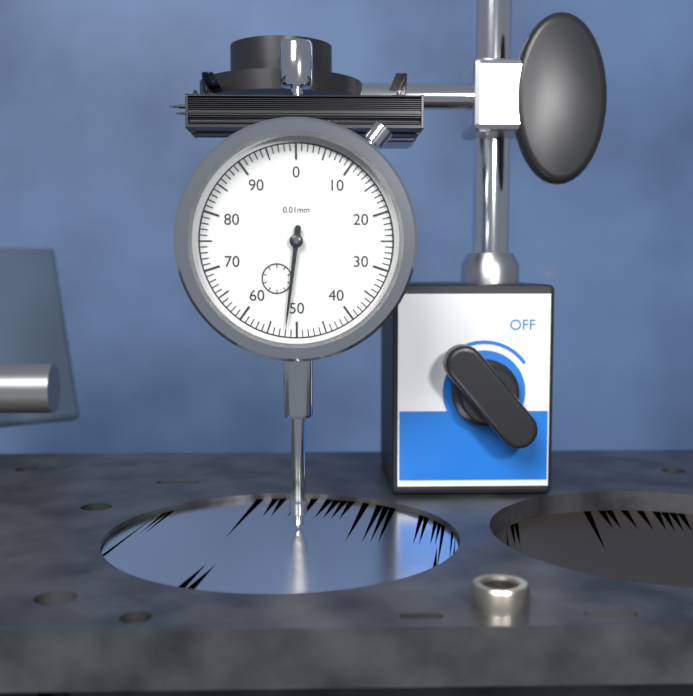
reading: 52 0.01mm
